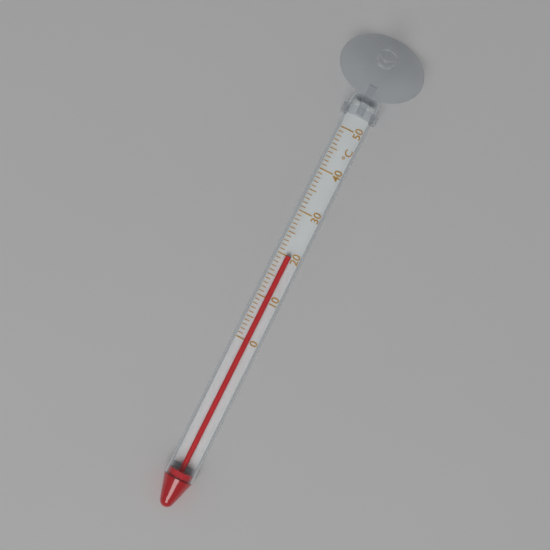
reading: 20 °C
